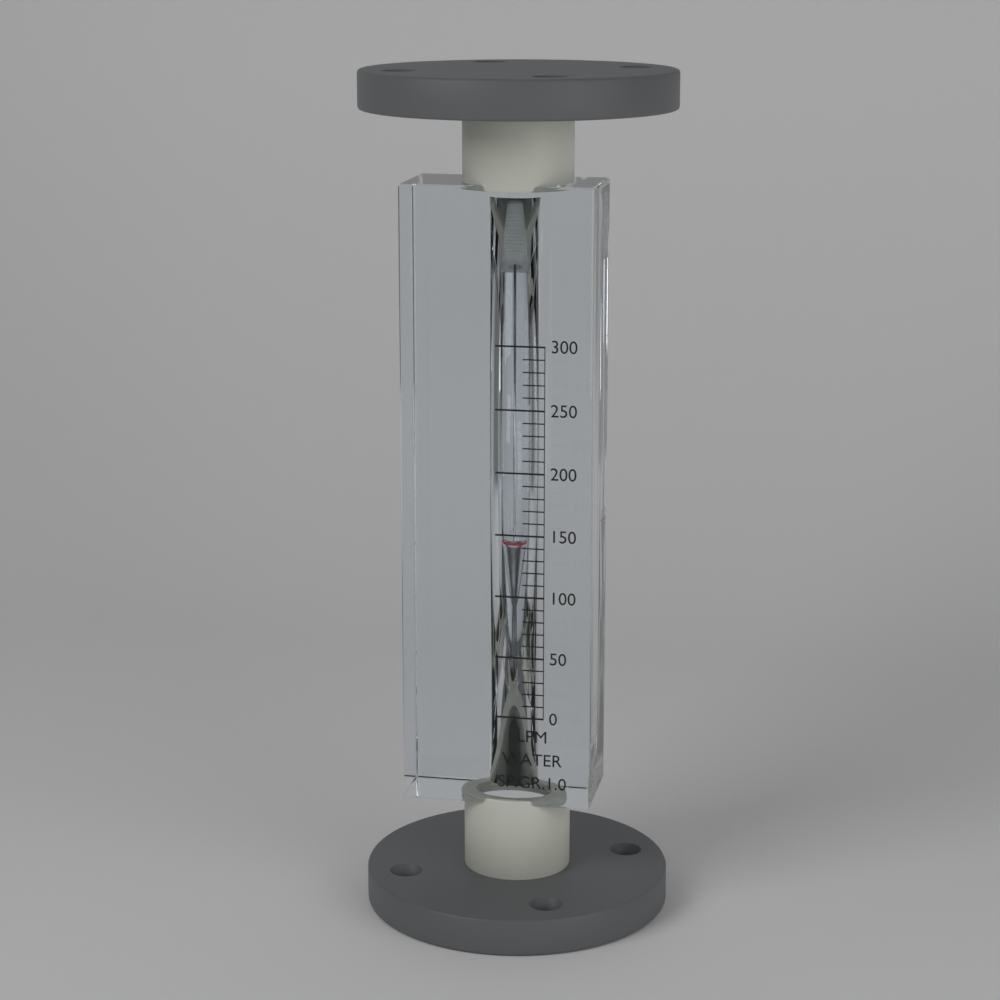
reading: 140 LPM
